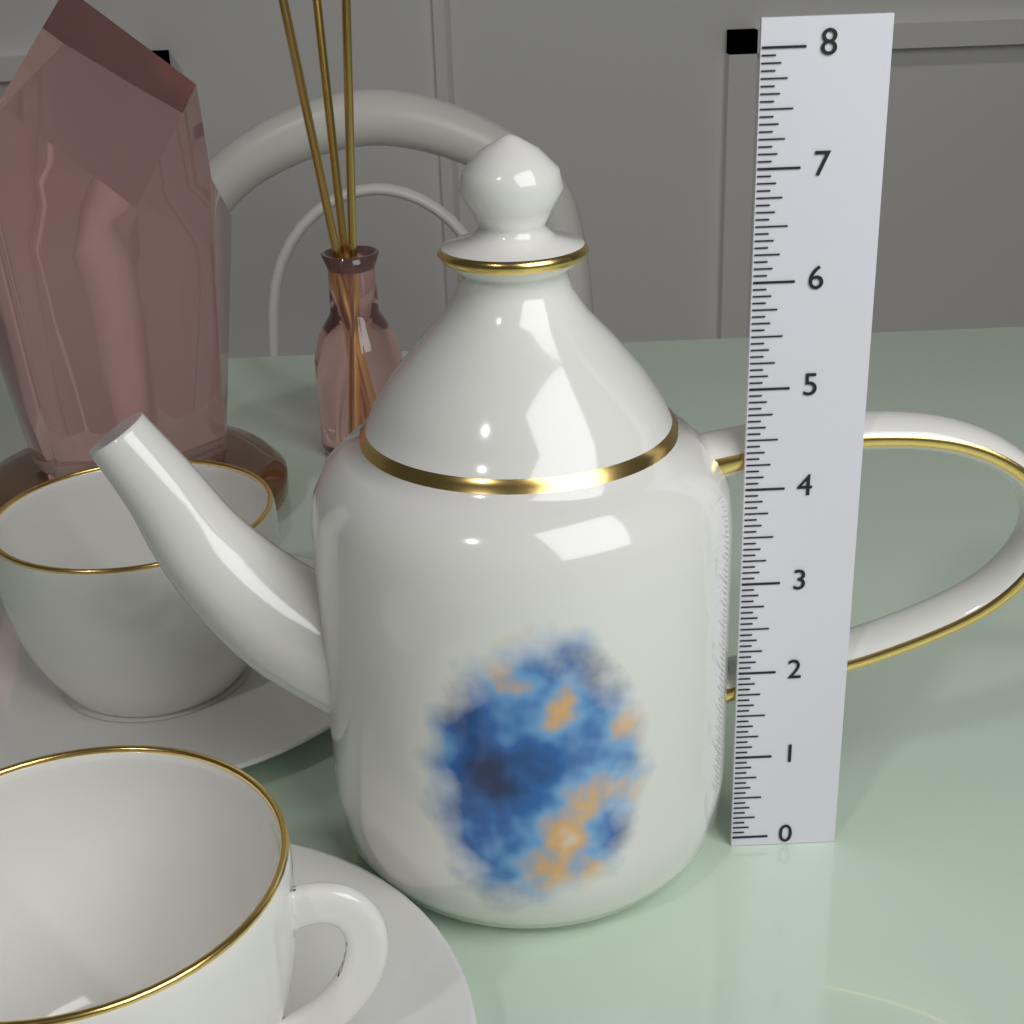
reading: 7.3125 (no unit)
